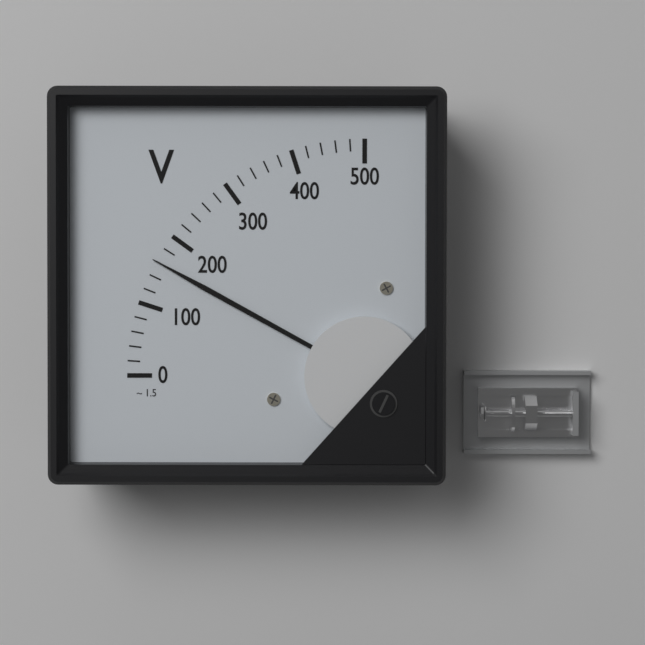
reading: 160 V
